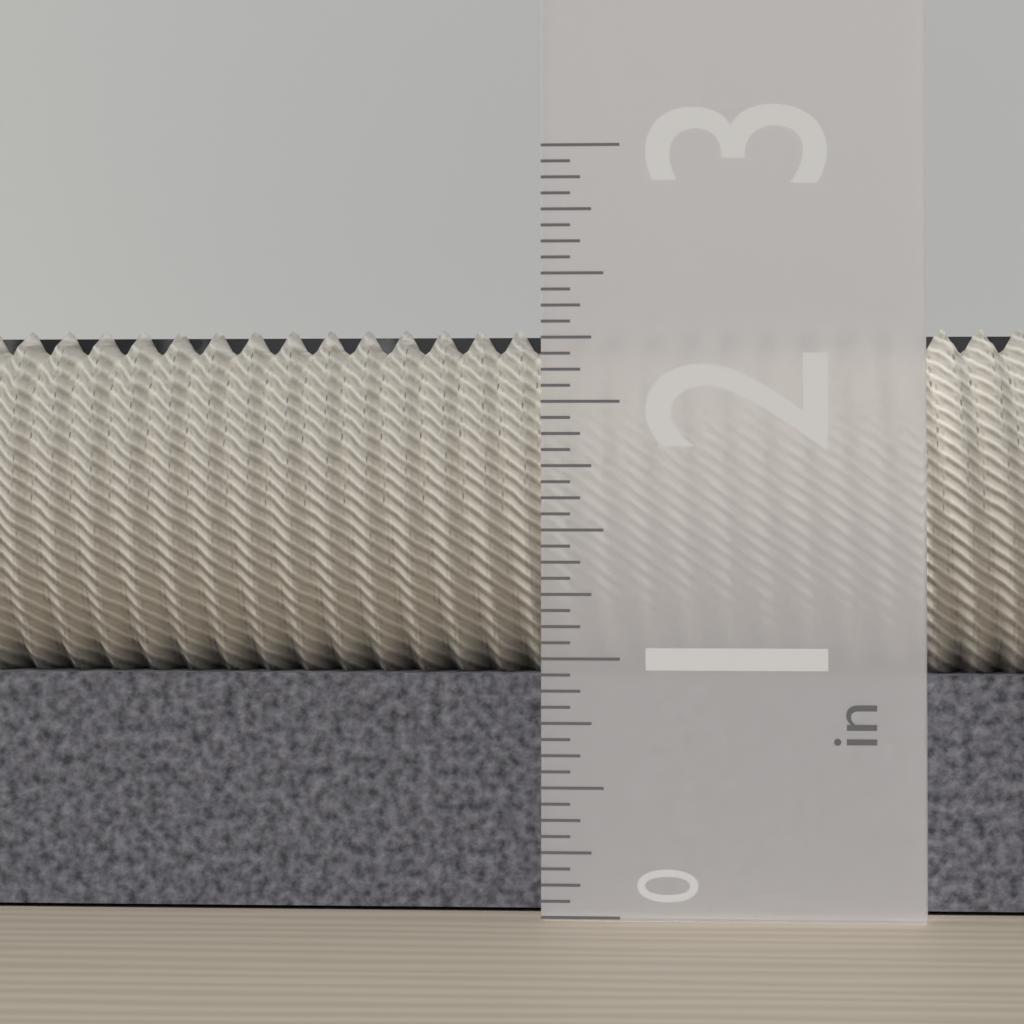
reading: 2.3125 in
